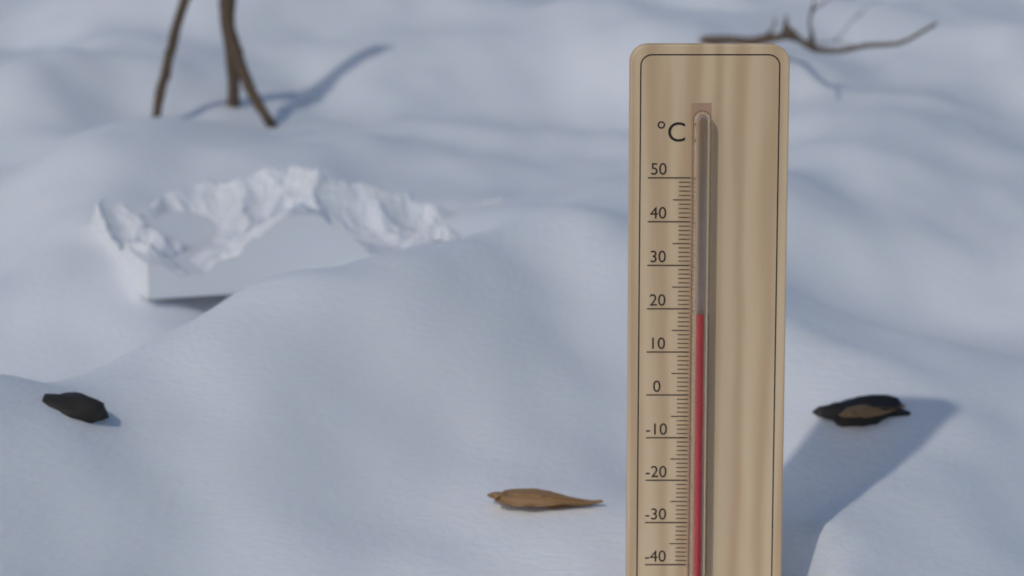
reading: 19 °C
